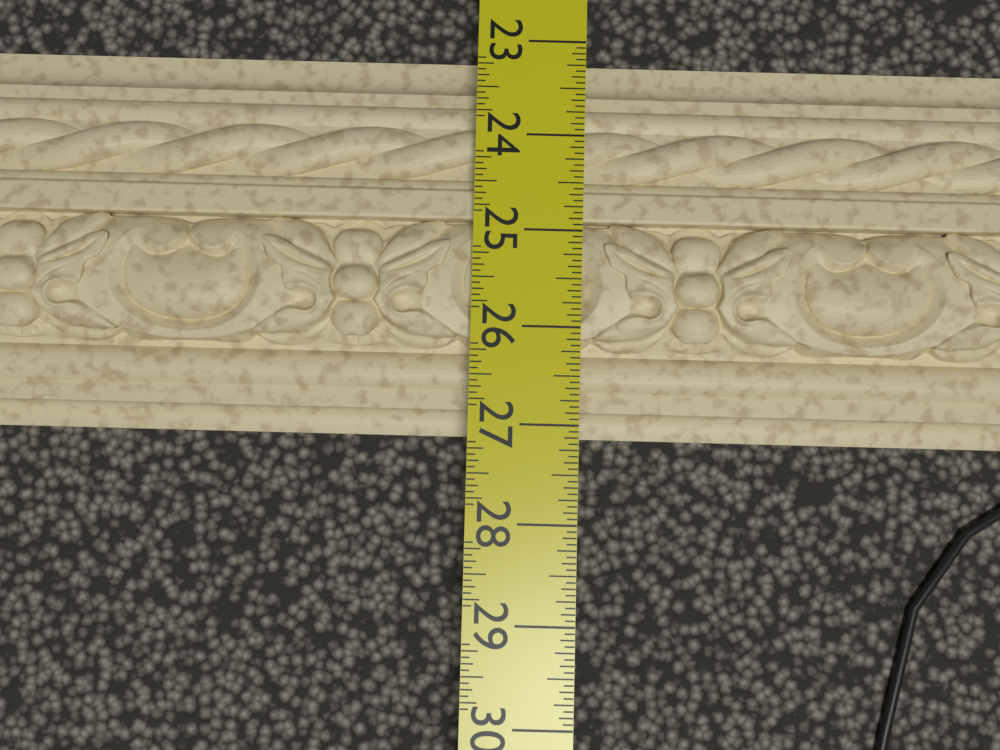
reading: 27.1250 in
